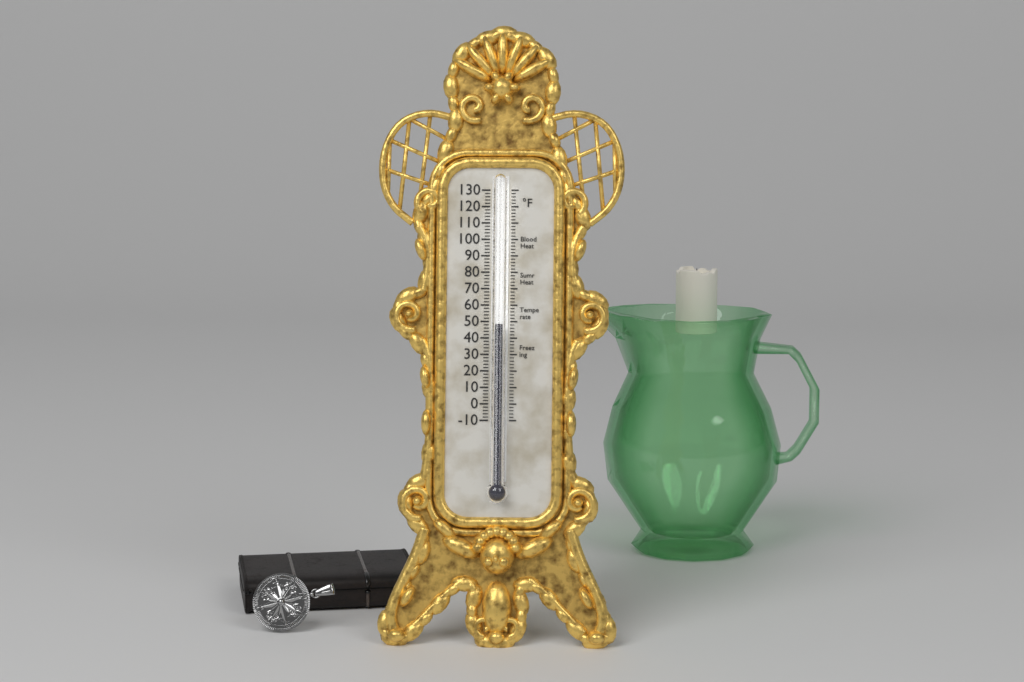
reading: 48 °F
